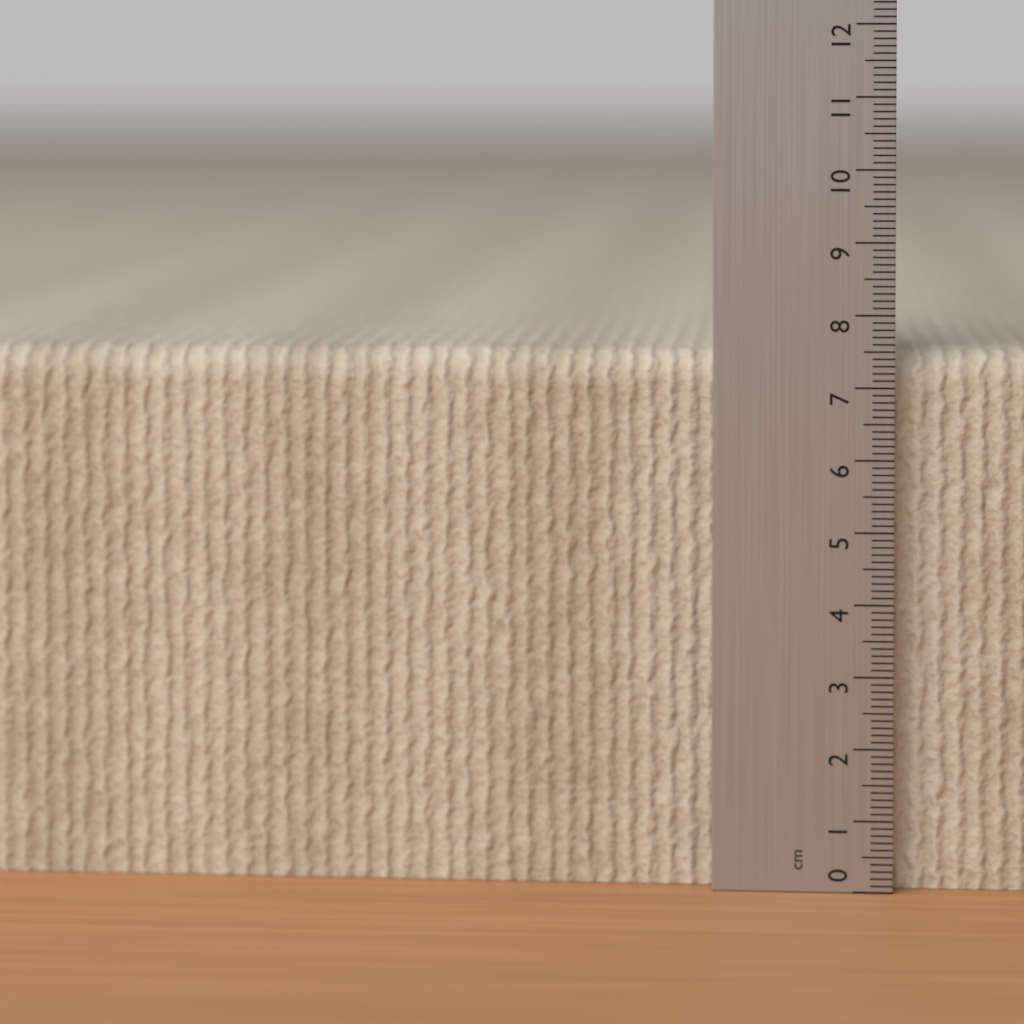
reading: 7.5 cm
